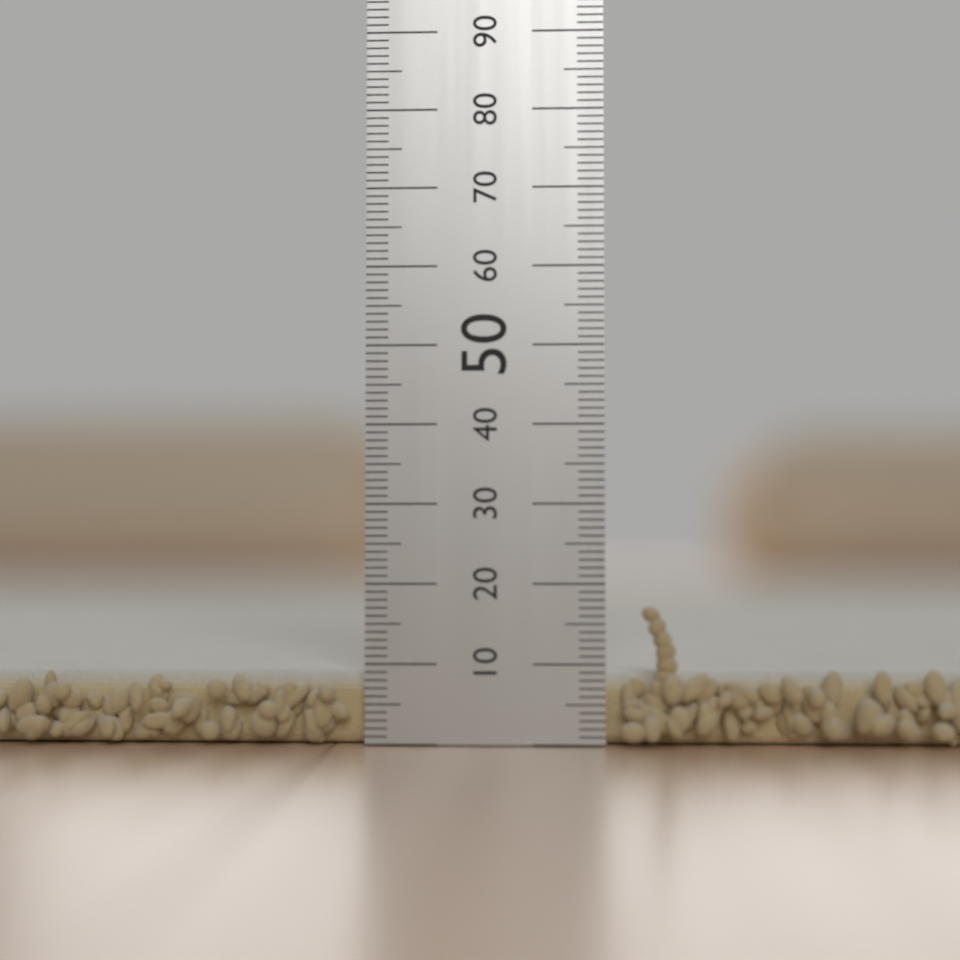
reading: 9 mm
